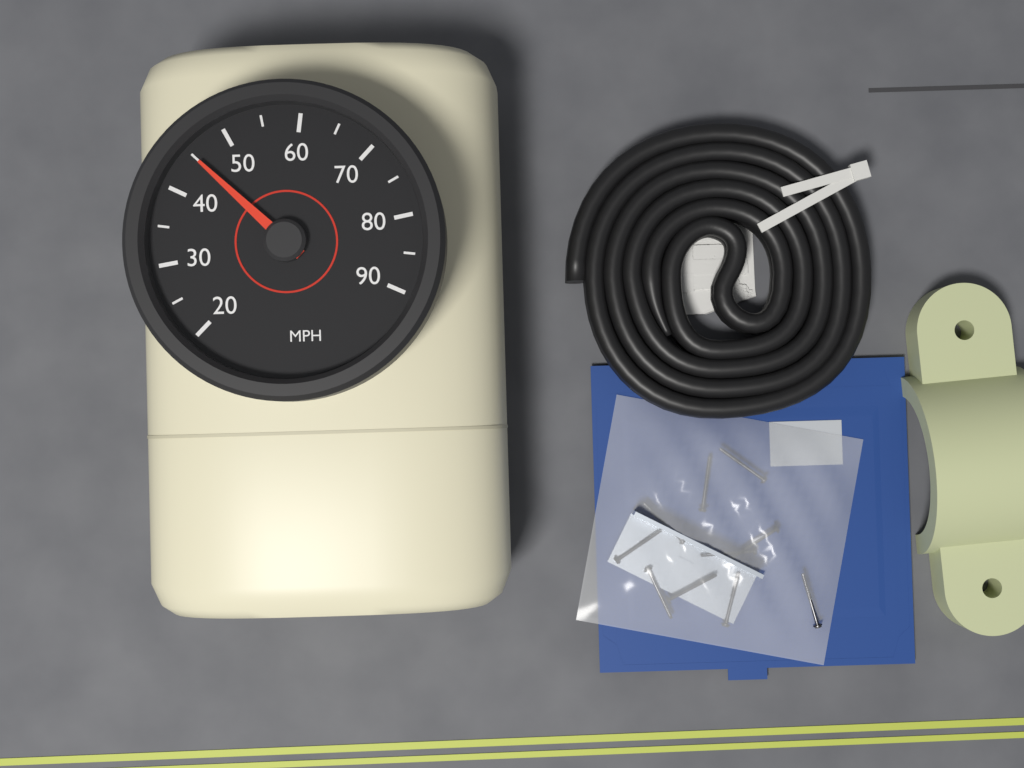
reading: 45 MPH
